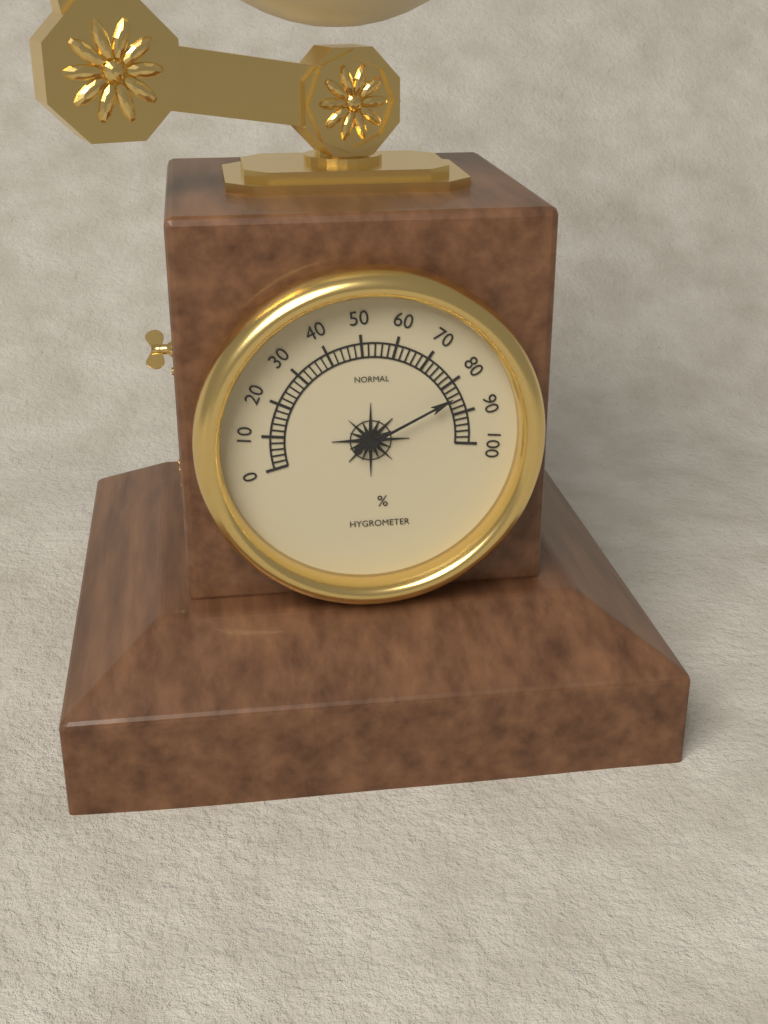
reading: 84 %
